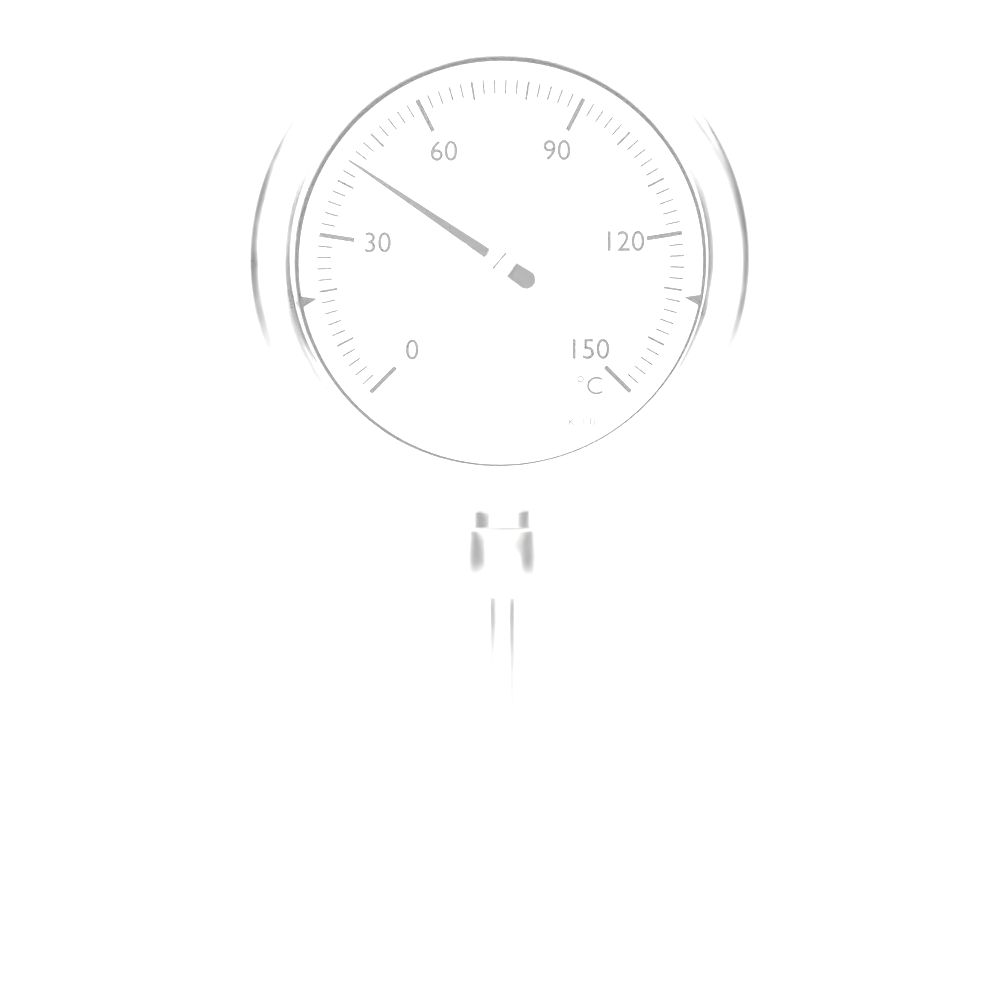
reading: 44 °C
